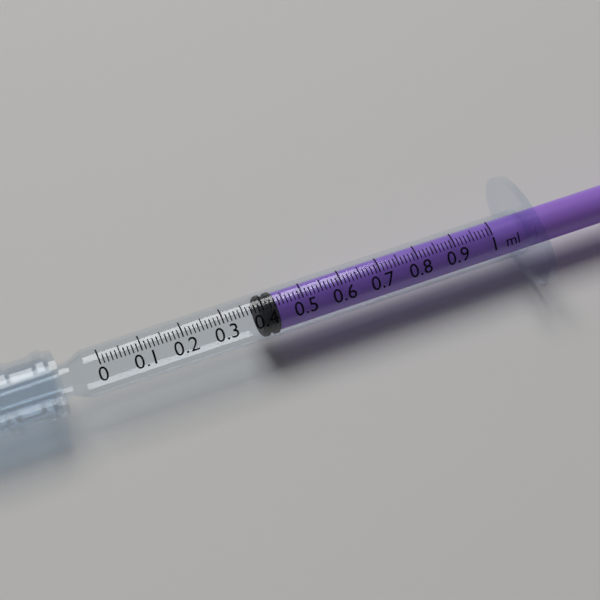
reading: 0.39 ml
